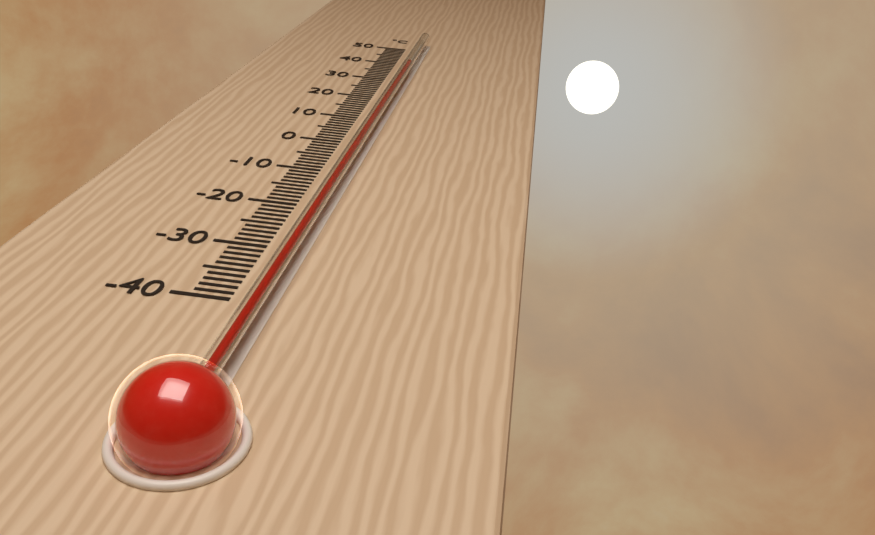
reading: 35 °C
